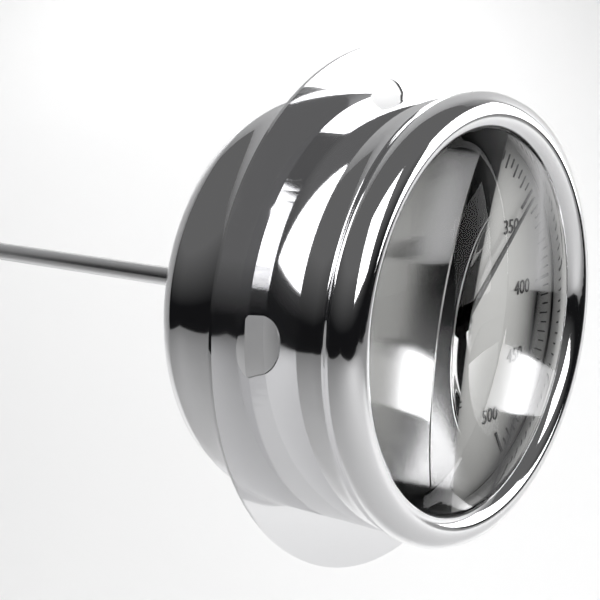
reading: 350 °F
